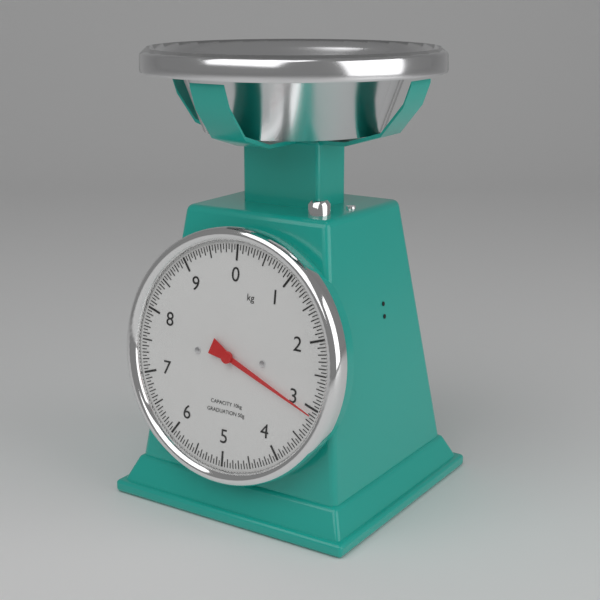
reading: 3.10 kg
